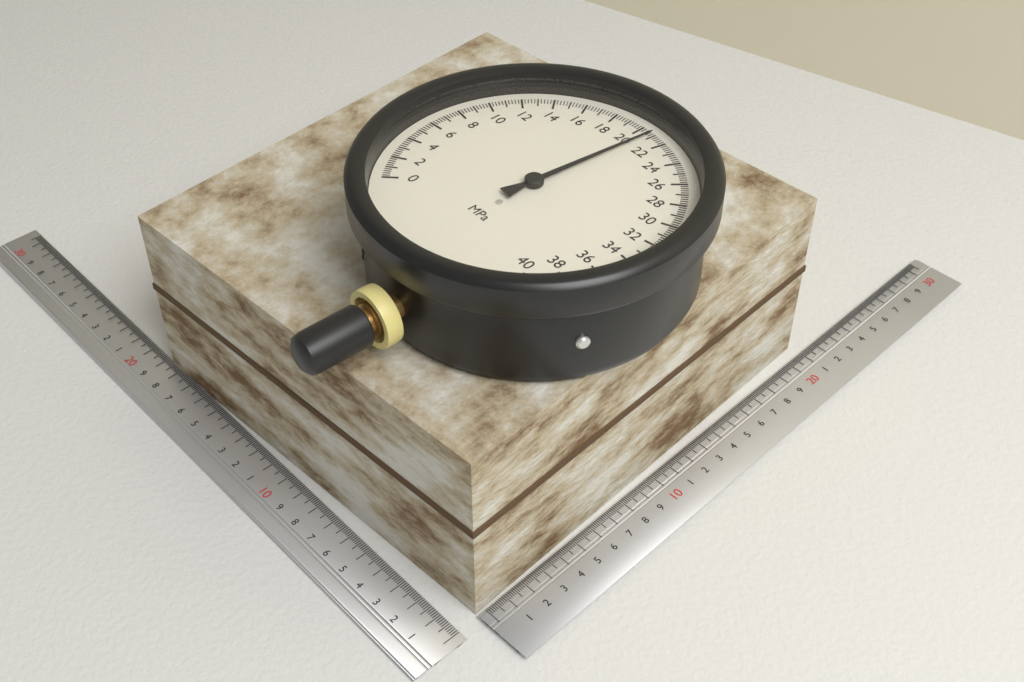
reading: 20.8 MPa
